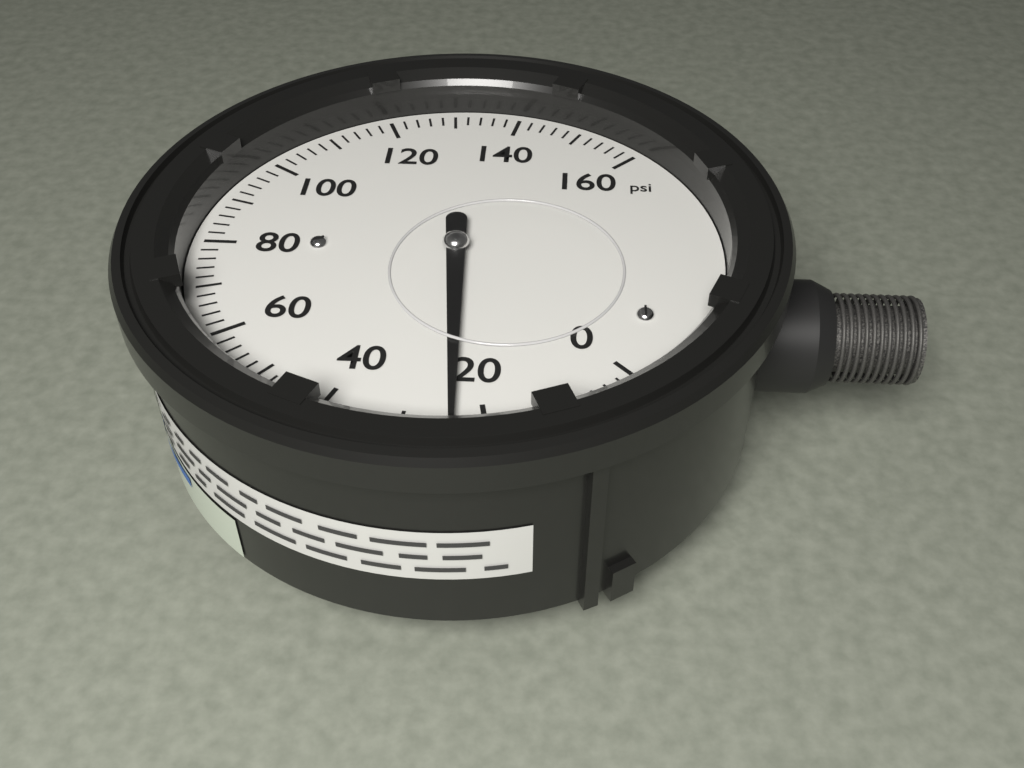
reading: 24 psi
